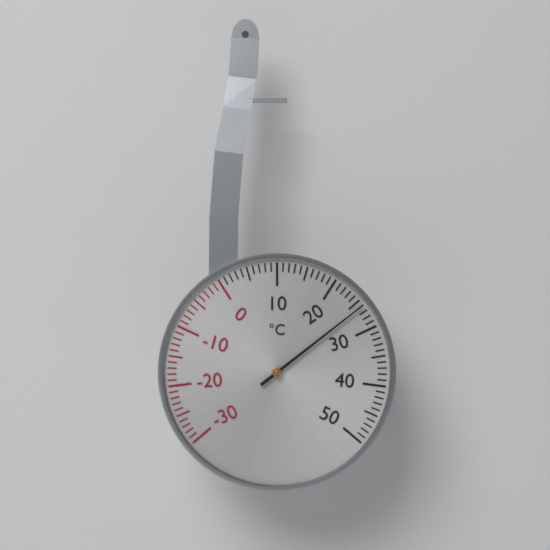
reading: 26 °C
